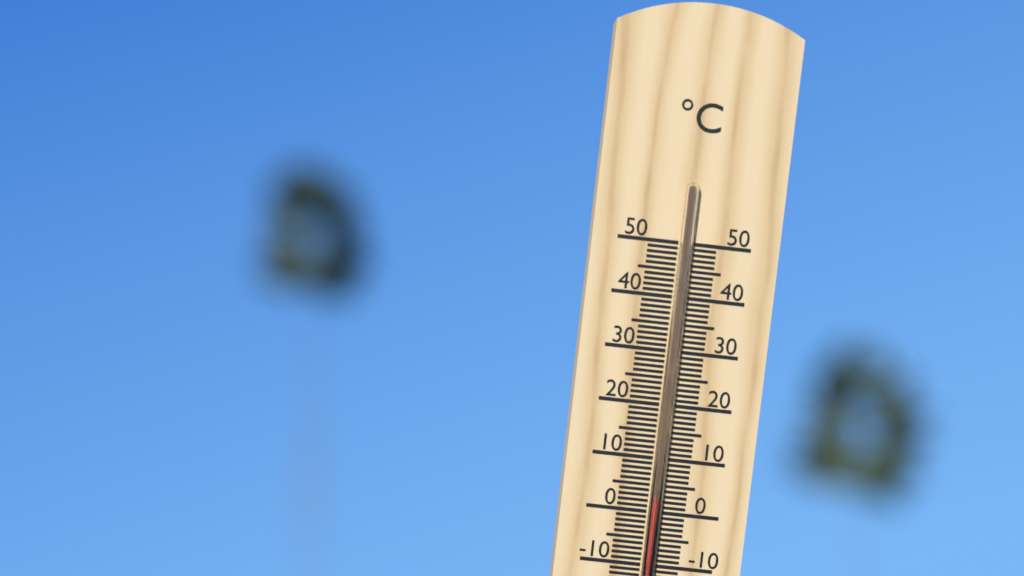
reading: 3 °C
